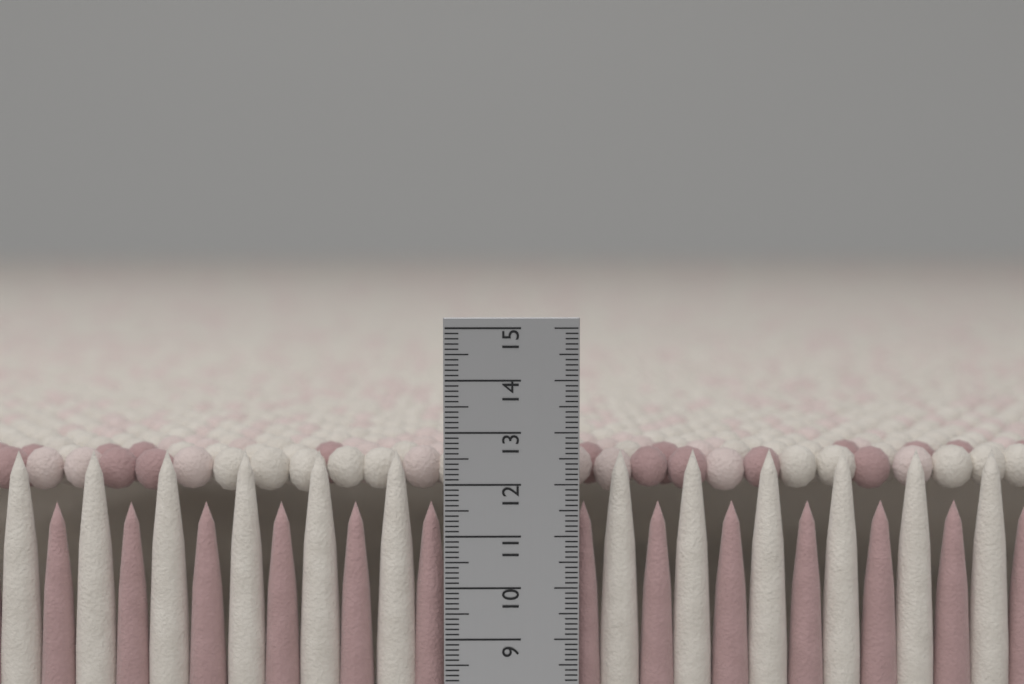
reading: 12.6 cm
